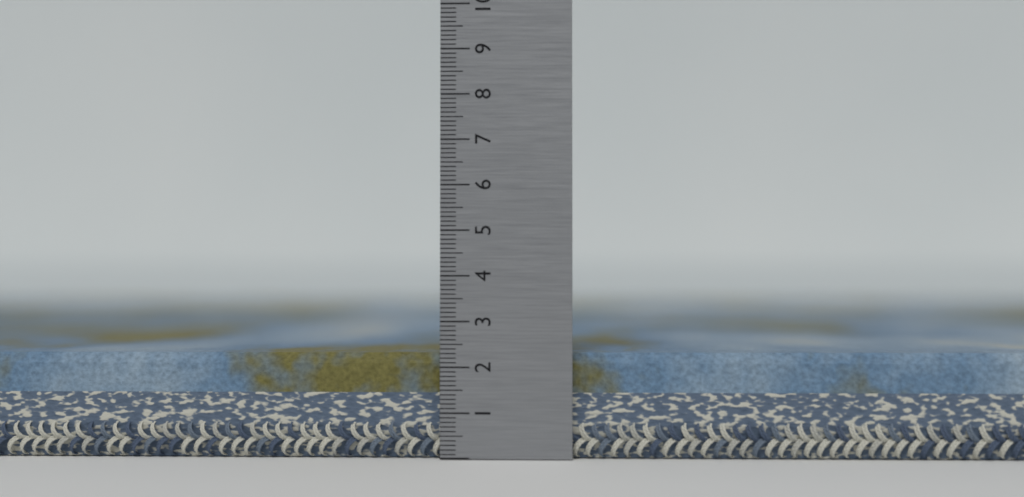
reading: 2.3 (no unit)
